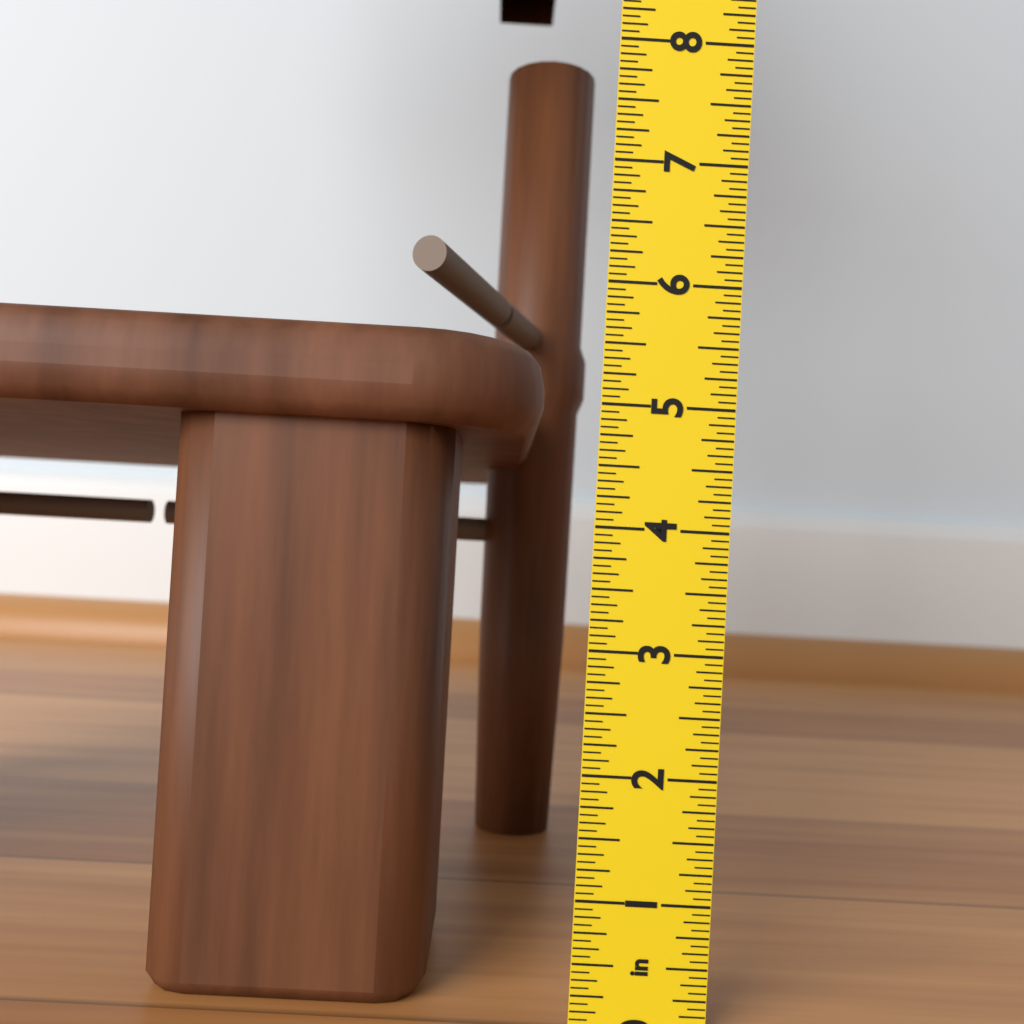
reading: 5.5625 in
